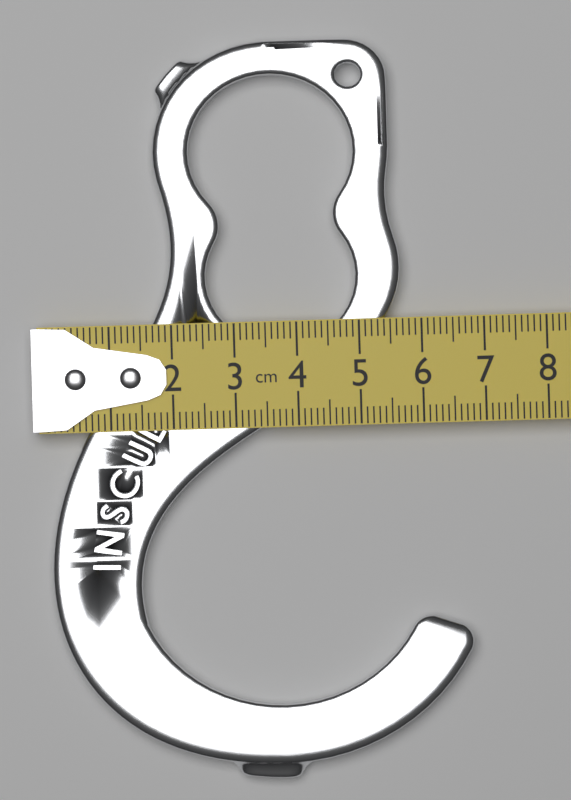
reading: 6.7 cm
